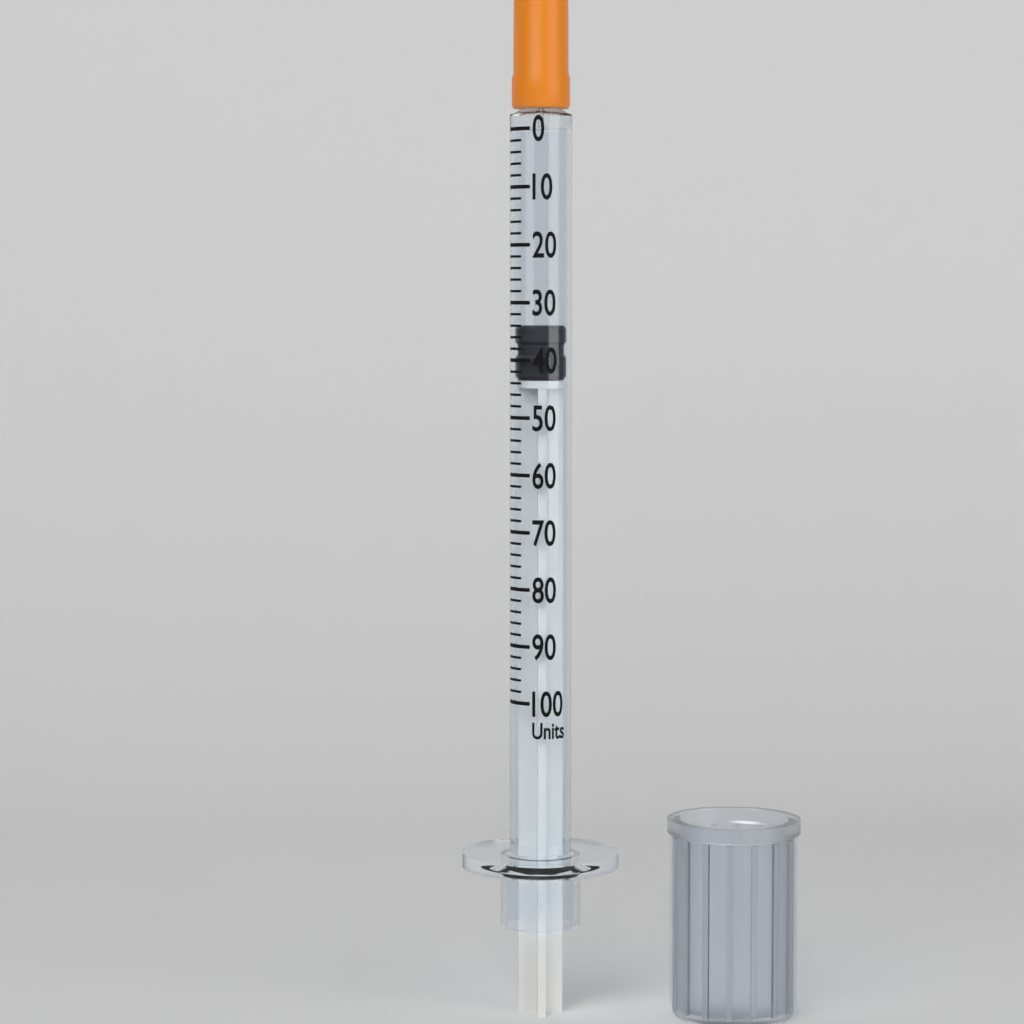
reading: 34 units
